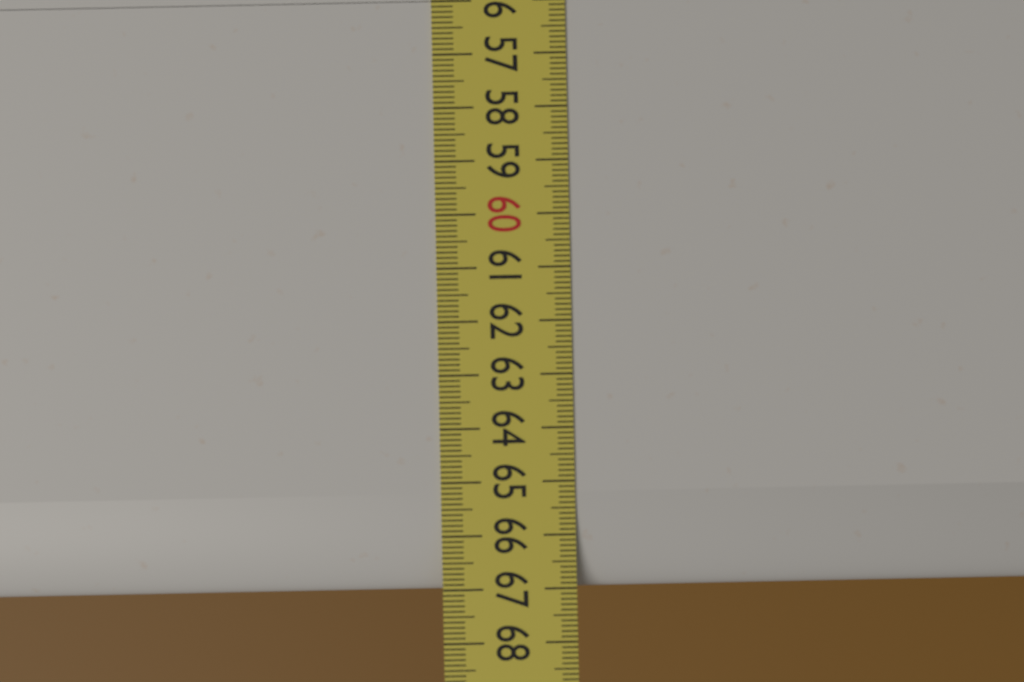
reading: 67.0 (no unit)
